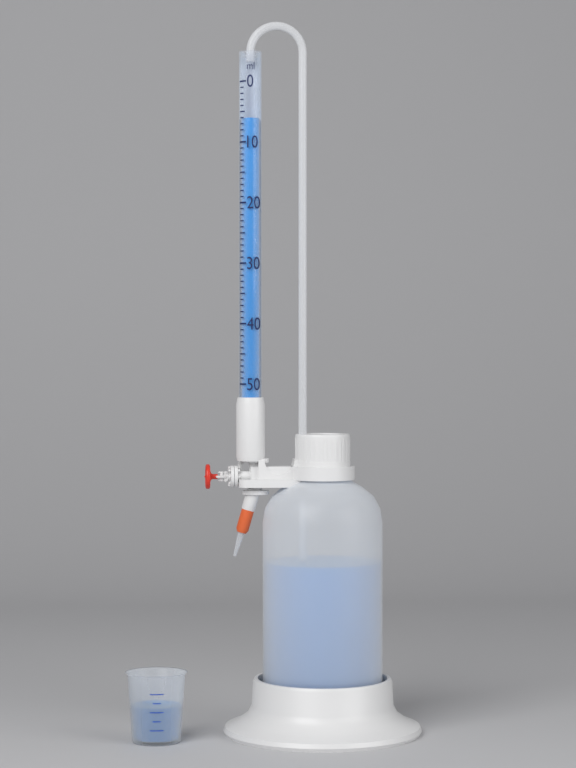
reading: 6 ml
